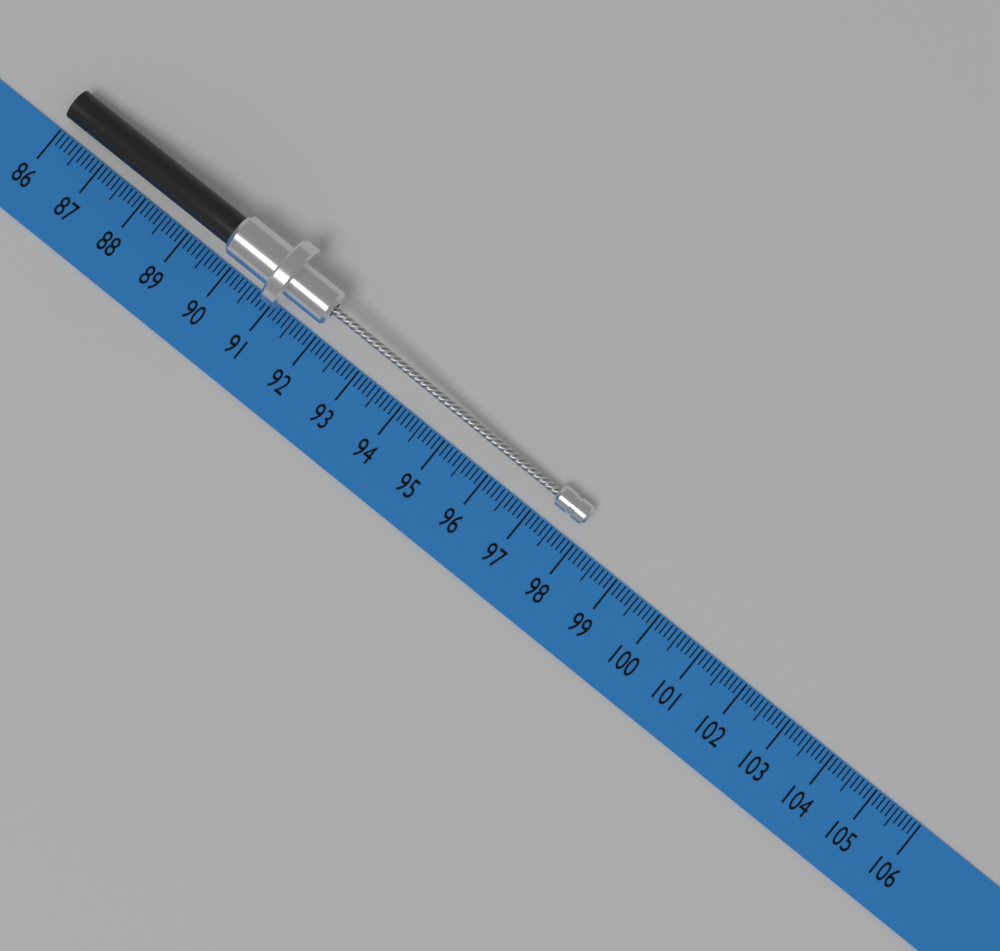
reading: 97.9 (no unit)
